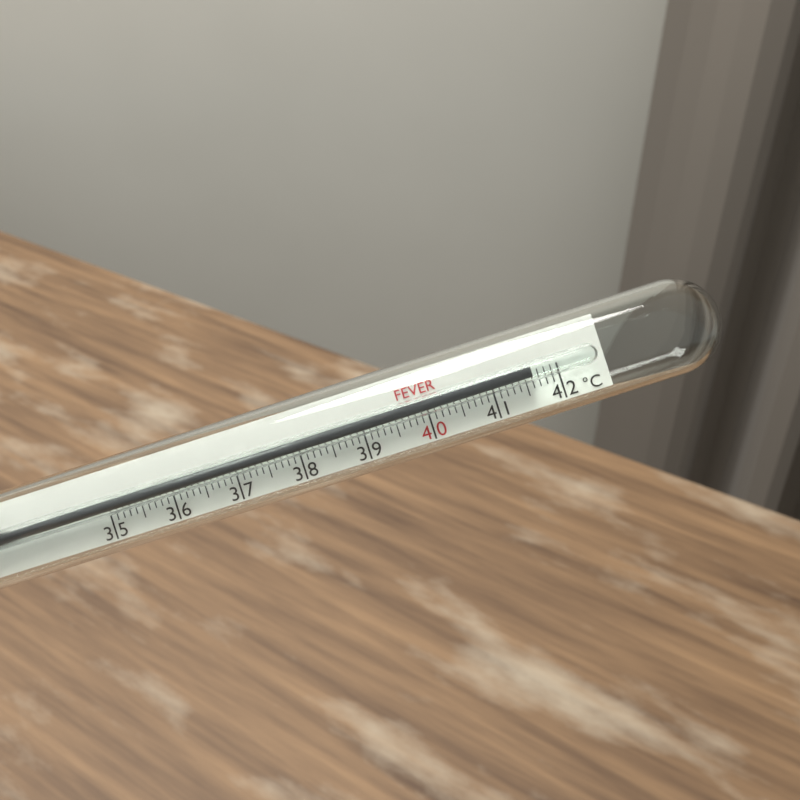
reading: 41.6 °C
